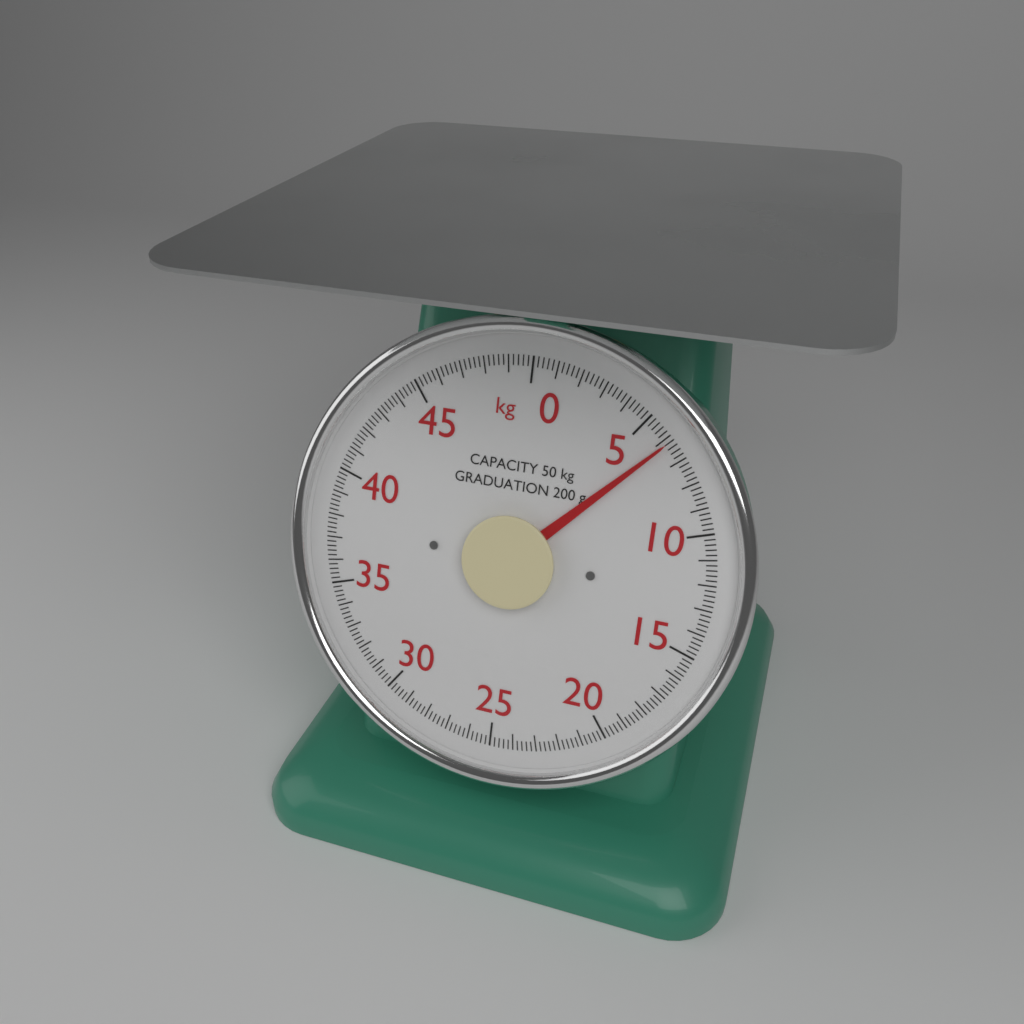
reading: 6.2 kg
